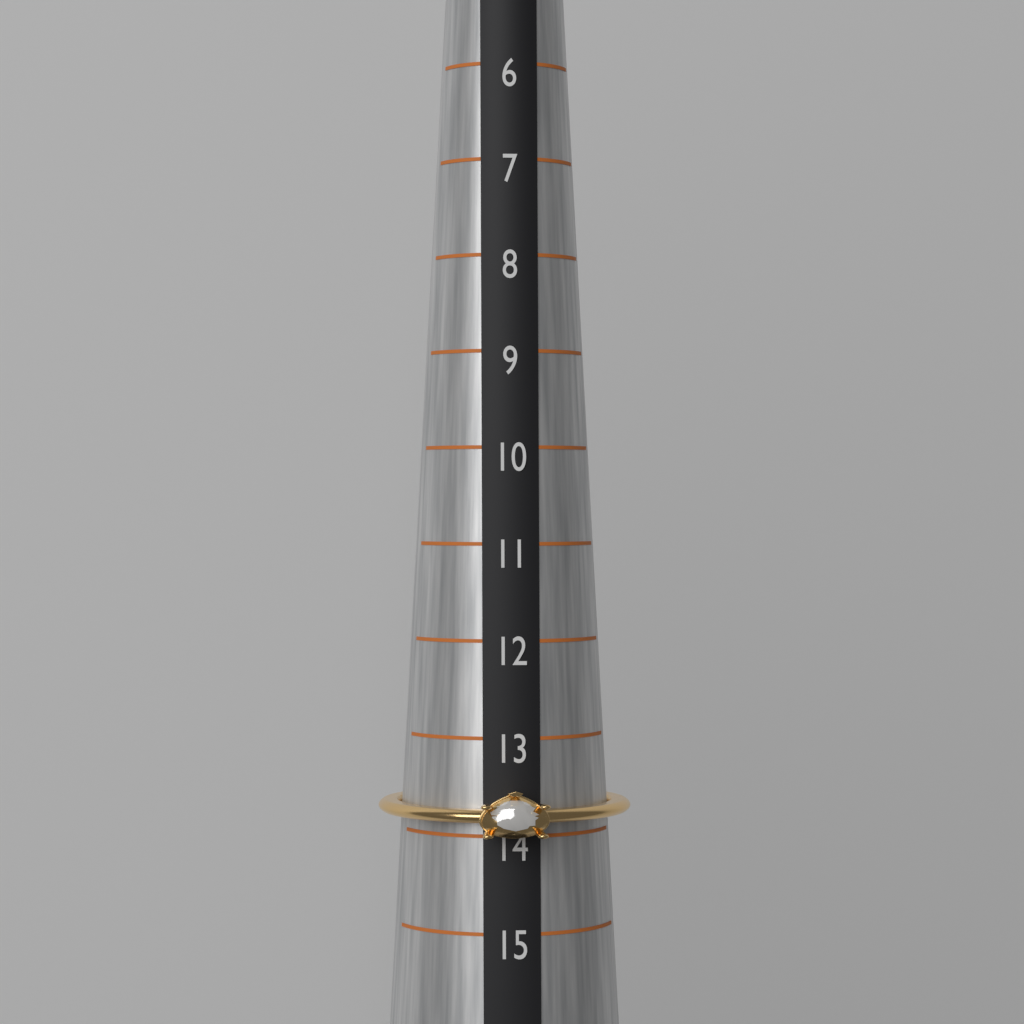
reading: 14 (no unit)
